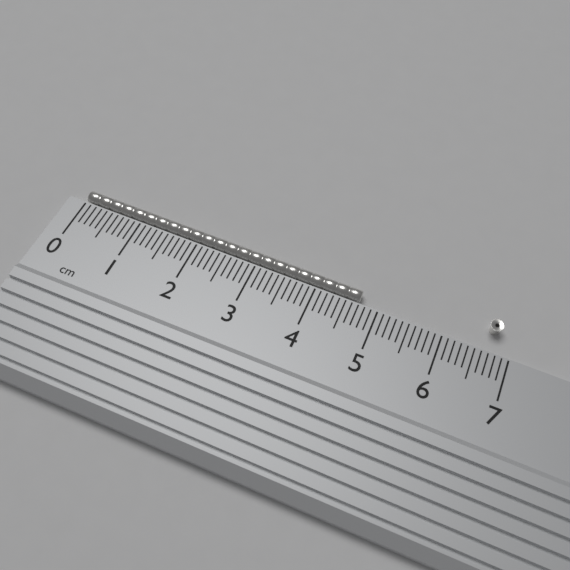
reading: 4.7 cm
